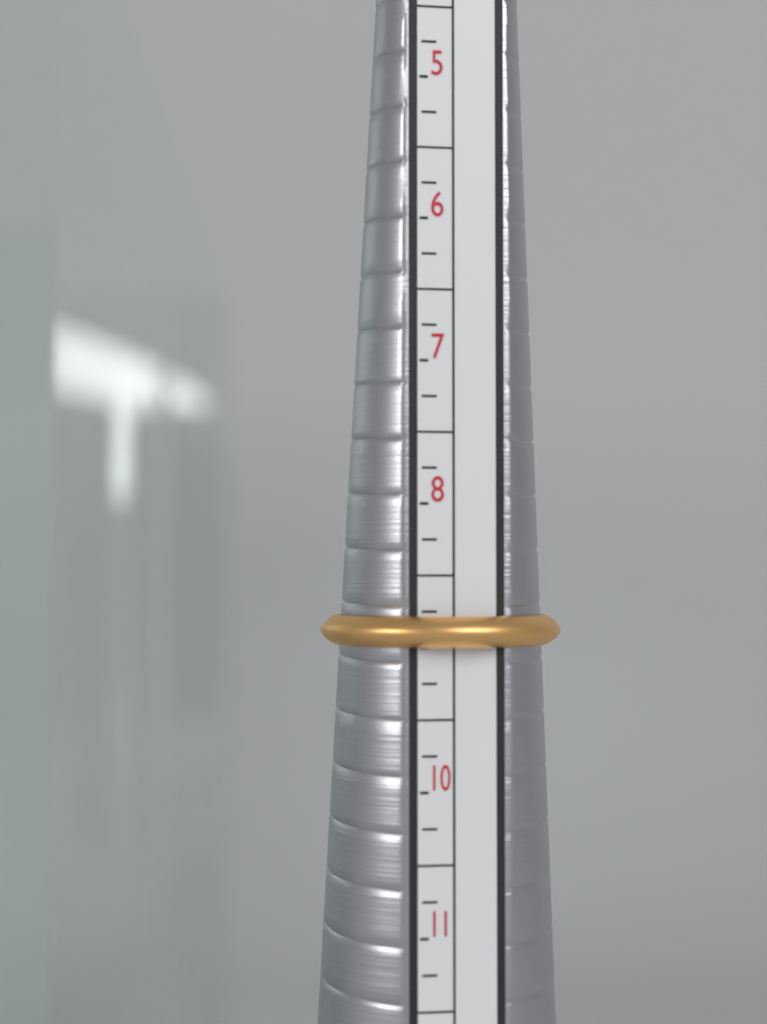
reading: 9.00 (no unit)
